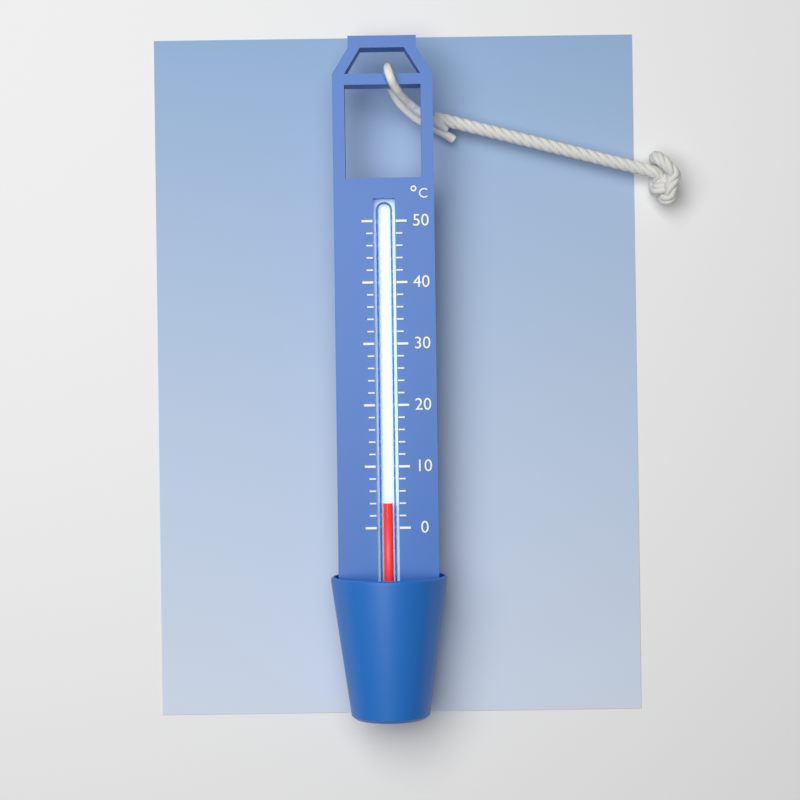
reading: 4 °C
